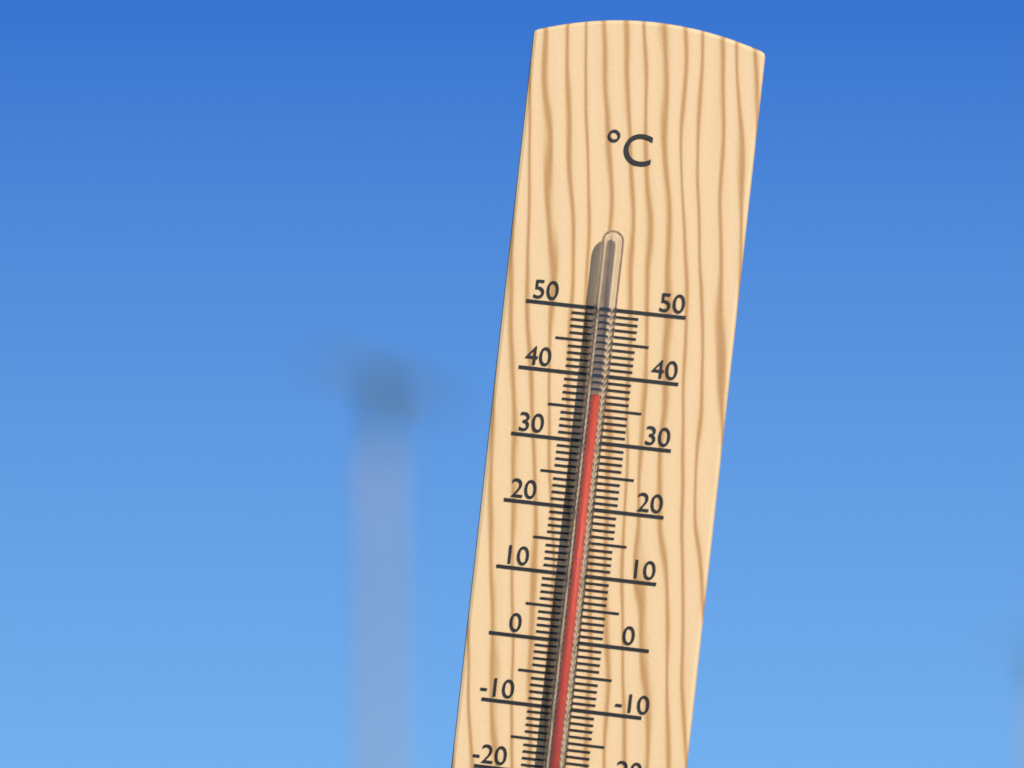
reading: 37 °C
